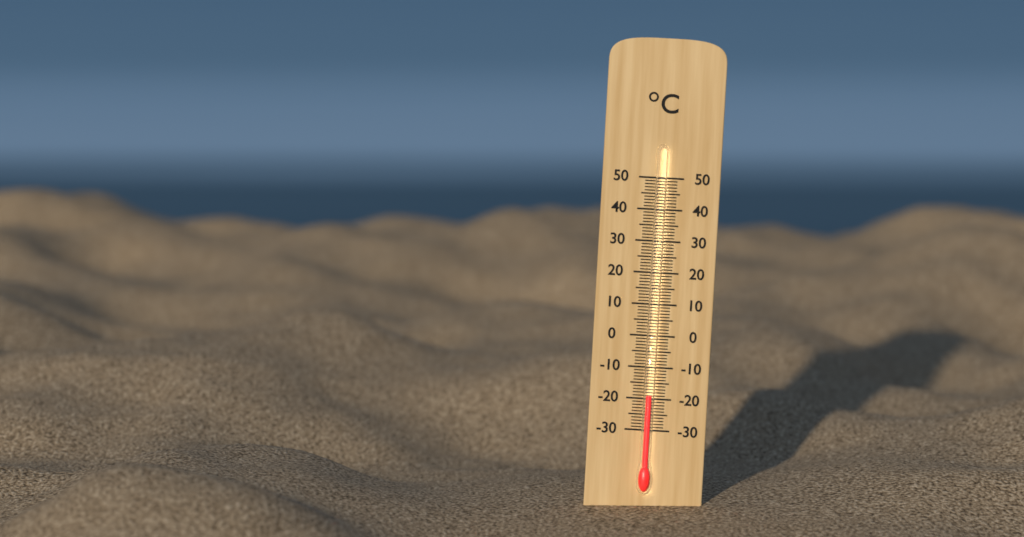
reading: -19 °C
